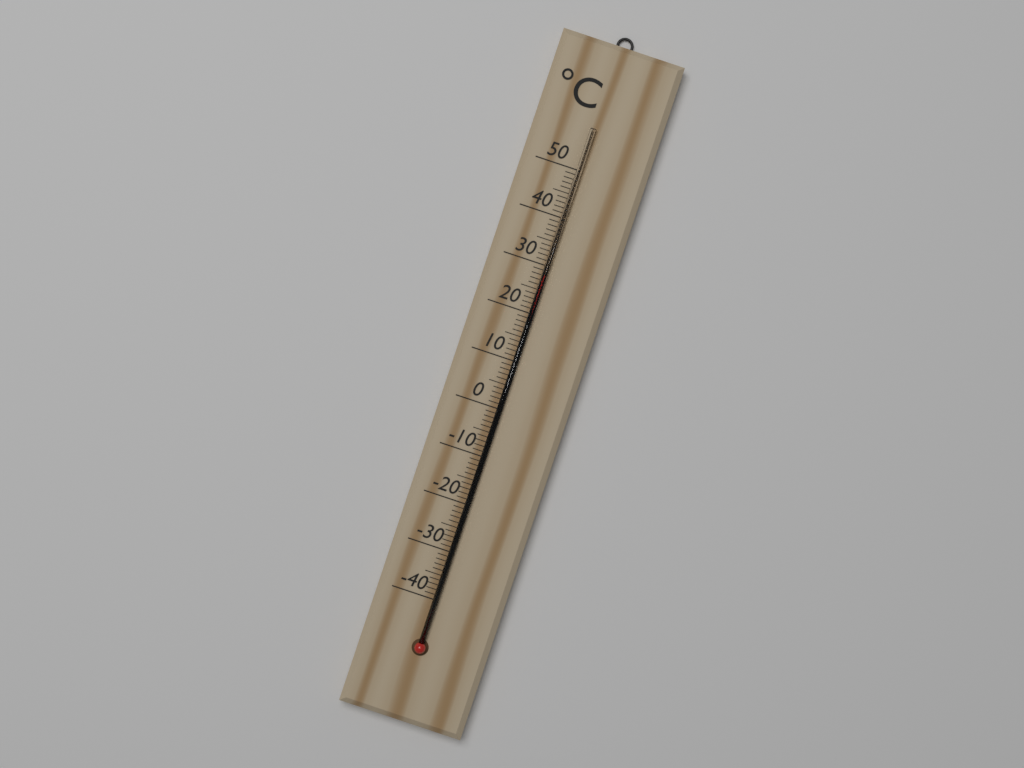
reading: 28 °C
